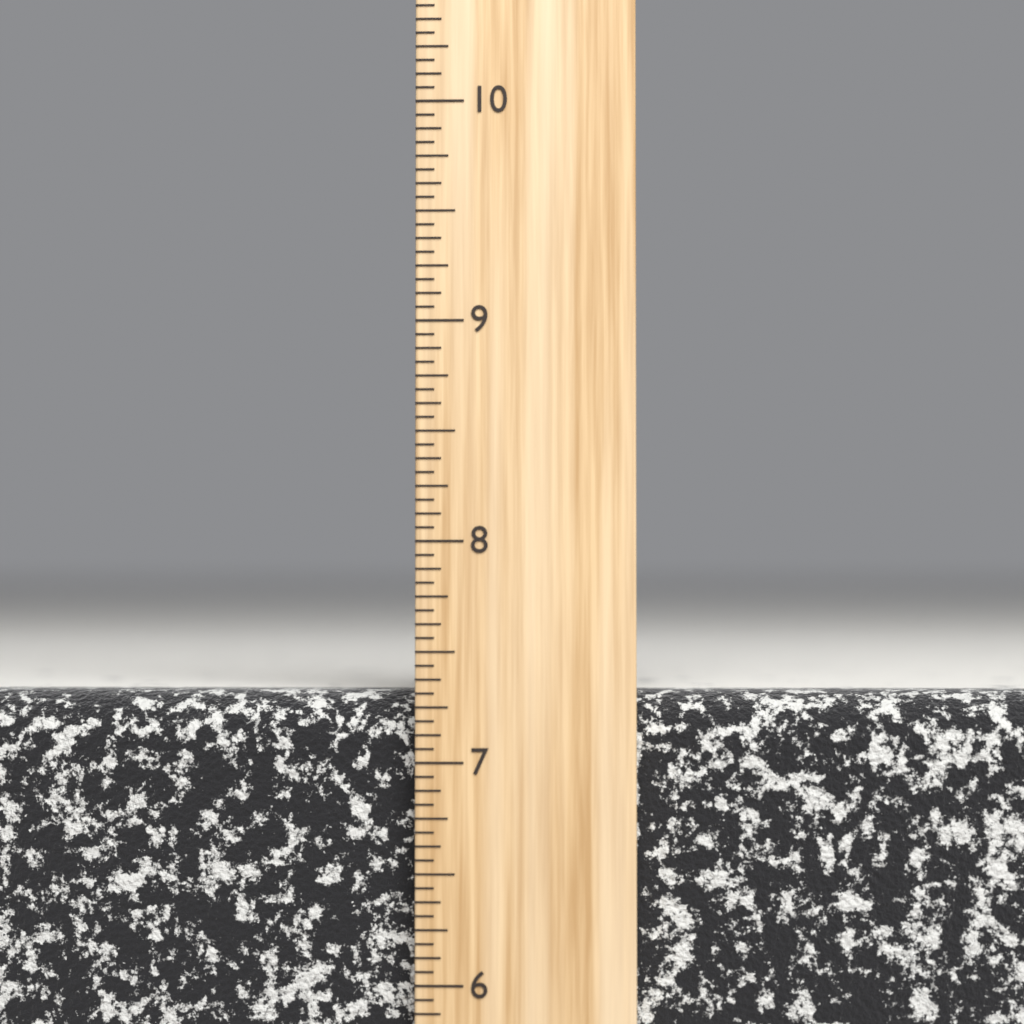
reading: 7.3125 inch
